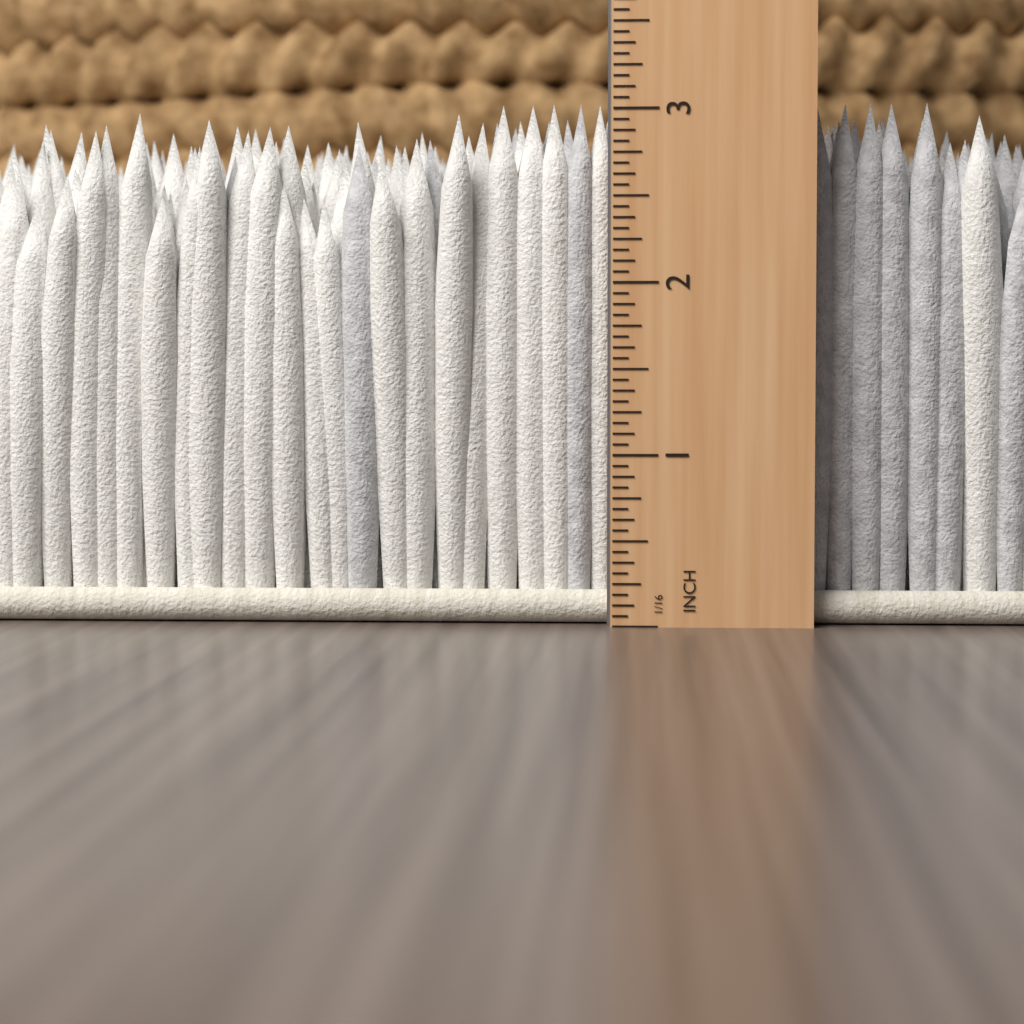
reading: 3.0625 in
